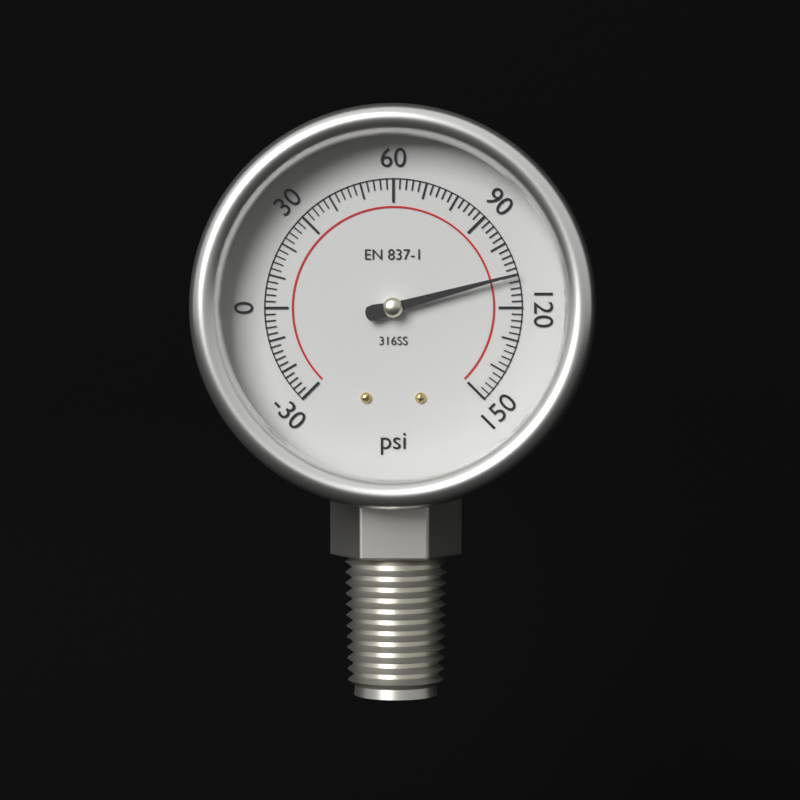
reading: 110 psi
